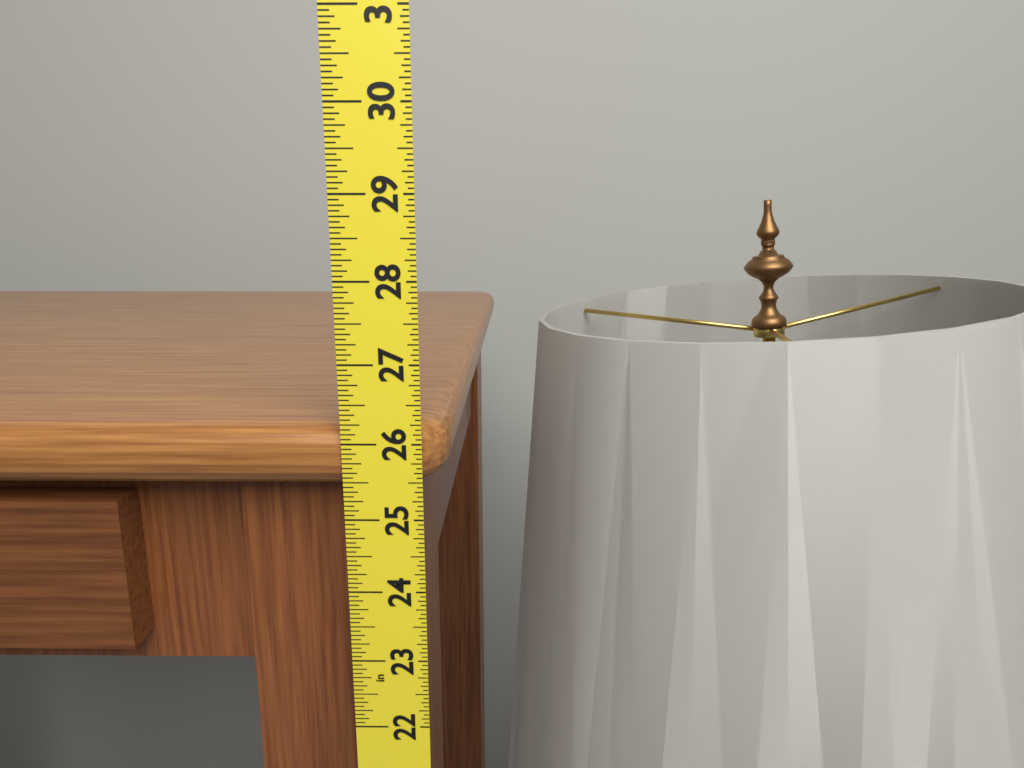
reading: 26.1875 in
